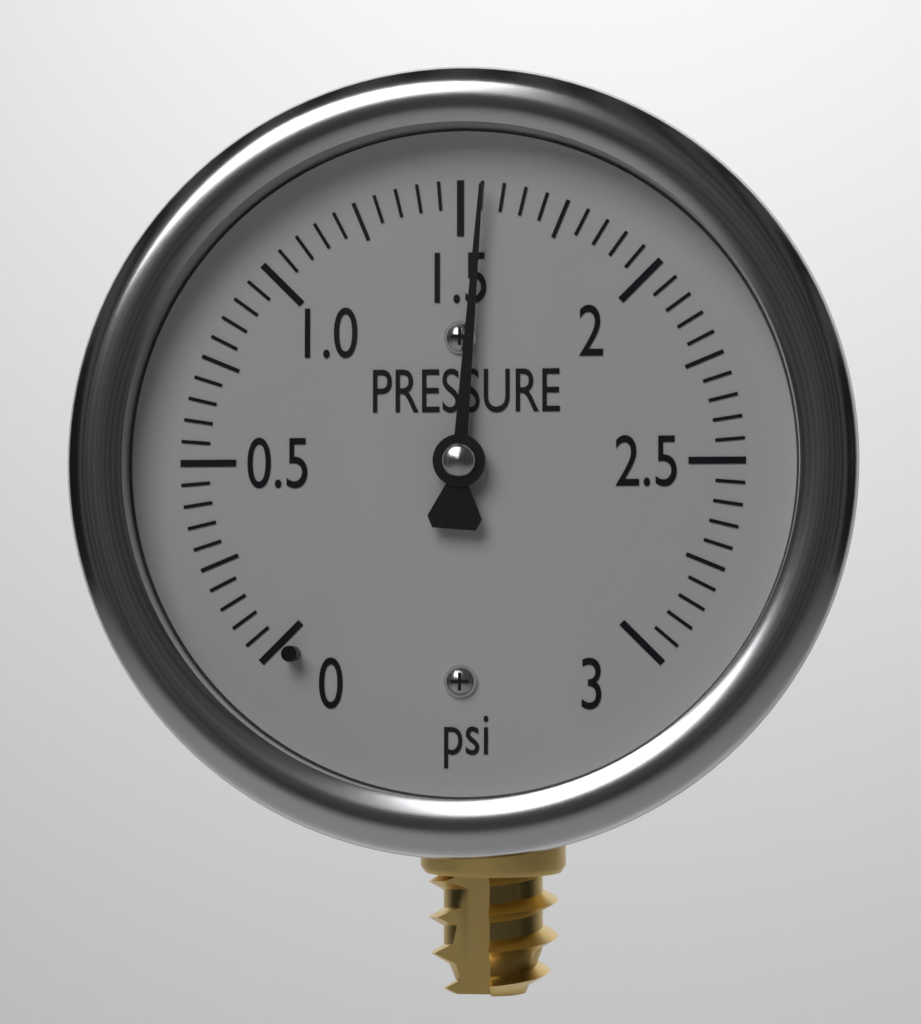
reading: 1.55 psi
